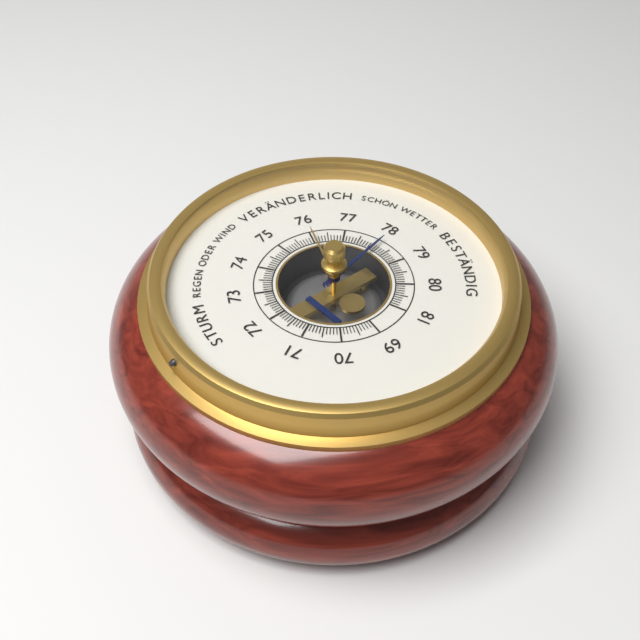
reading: 78.1 (no unit)
